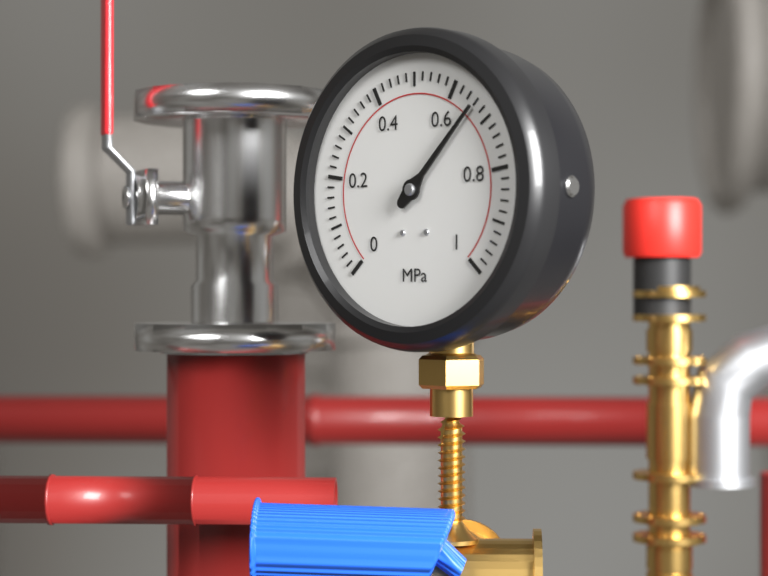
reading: 0.66 MPa
